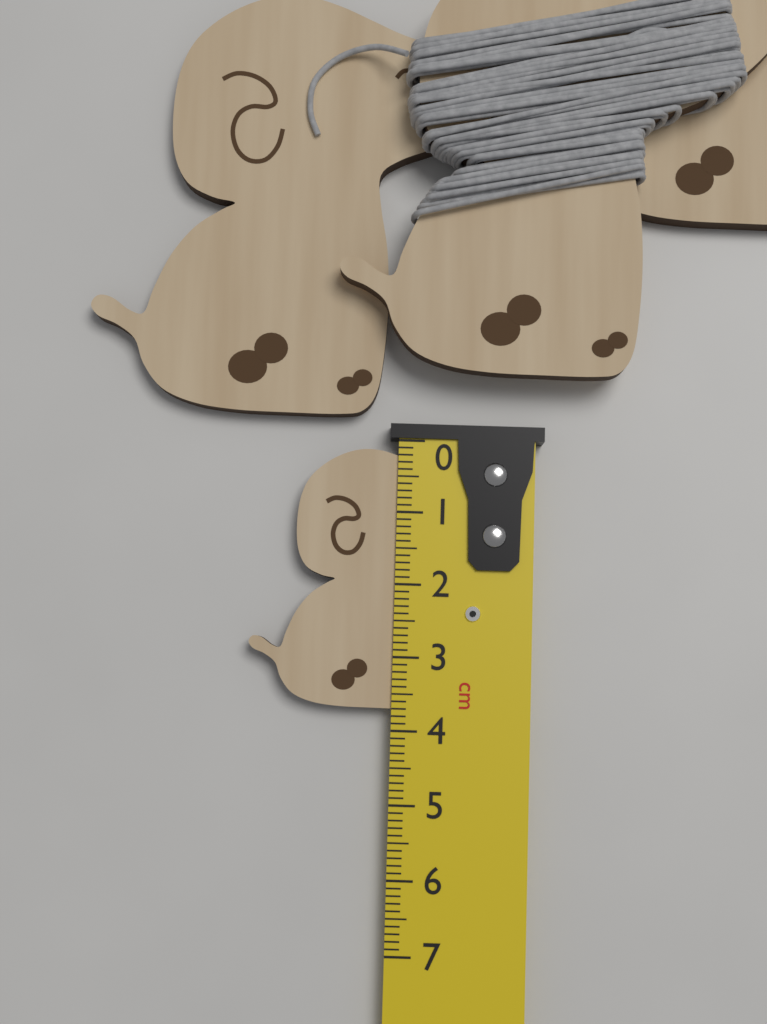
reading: 3.7 cm
